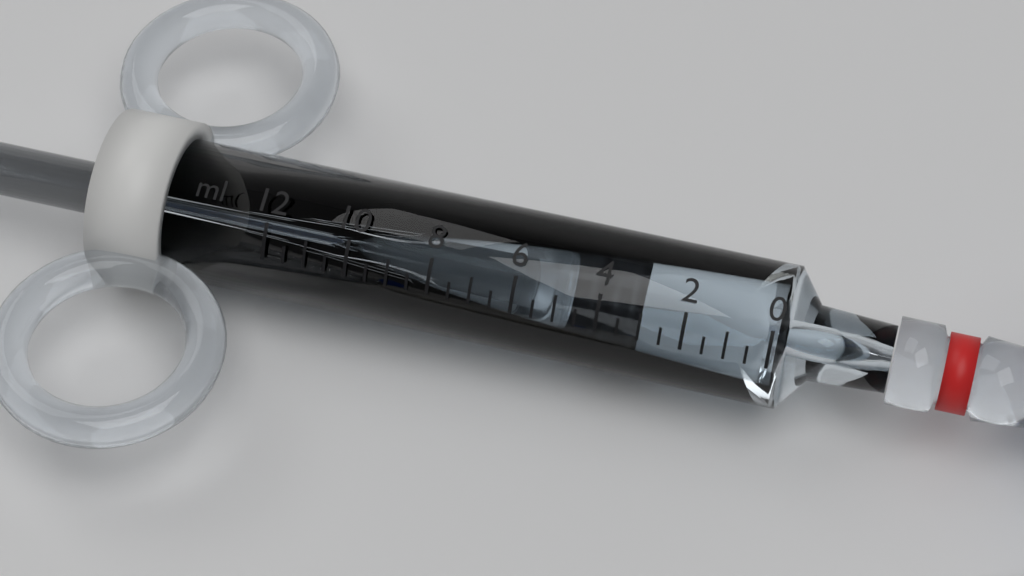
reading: 3.0 ml
